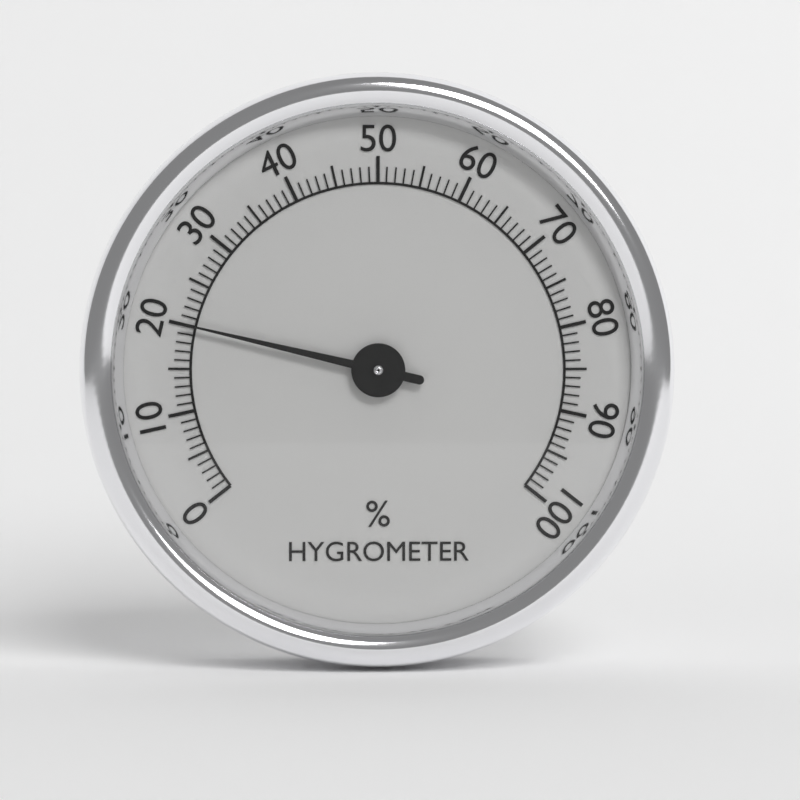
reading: 20 %
